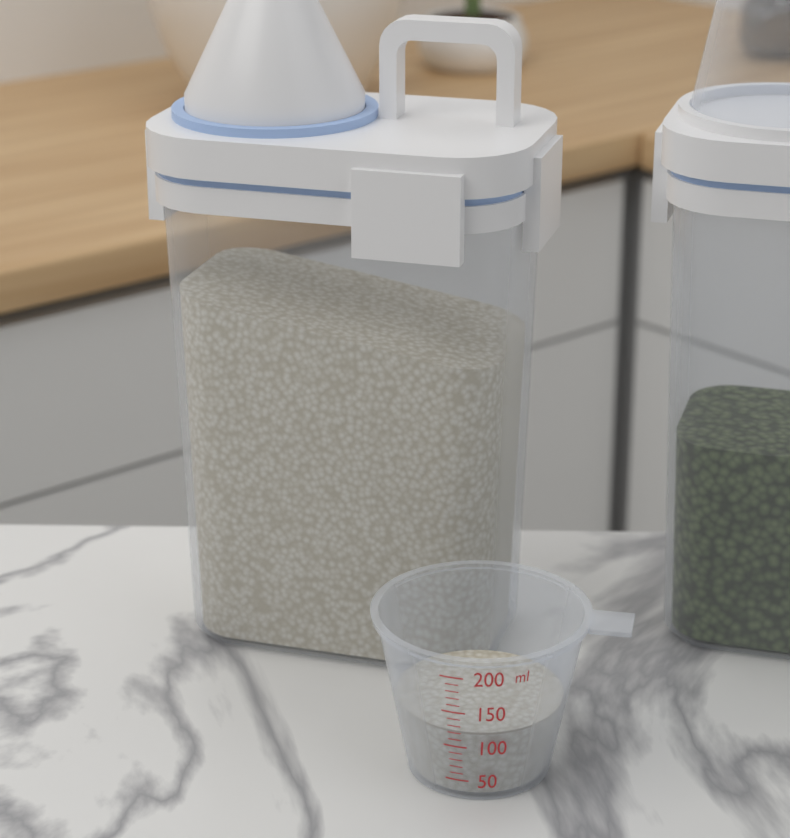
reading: 120 ml
